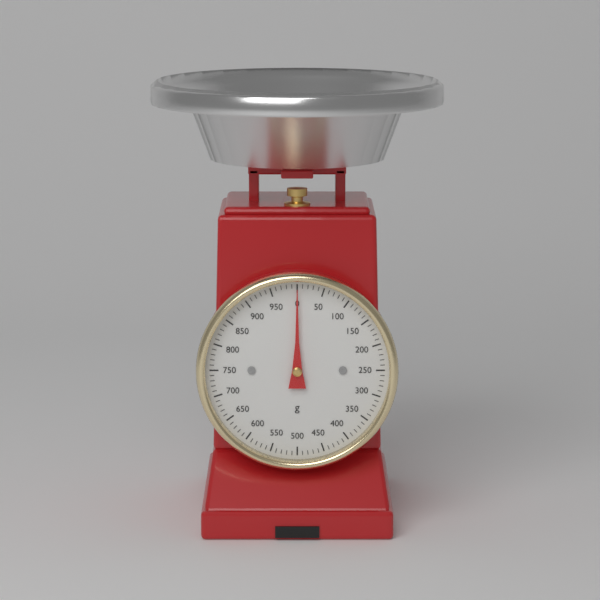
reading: 0 g
